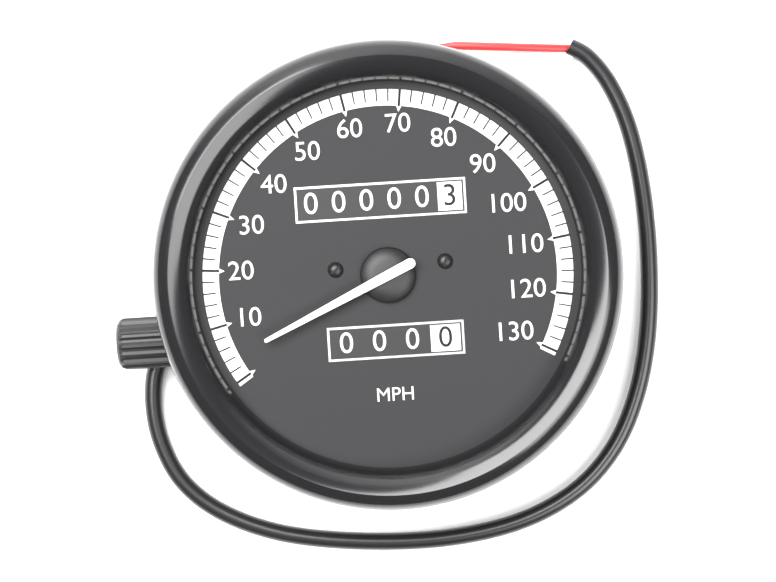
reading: 4 MPH
